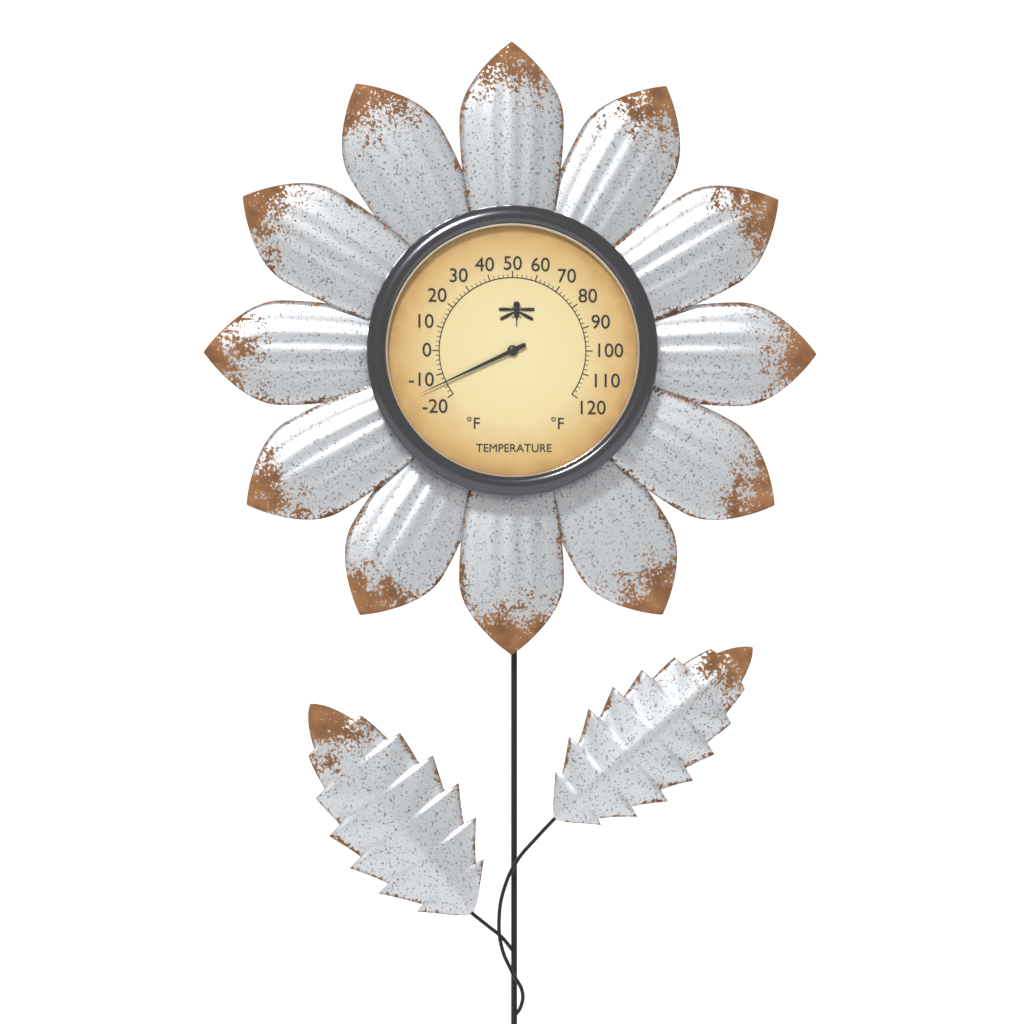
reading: -14 °F
